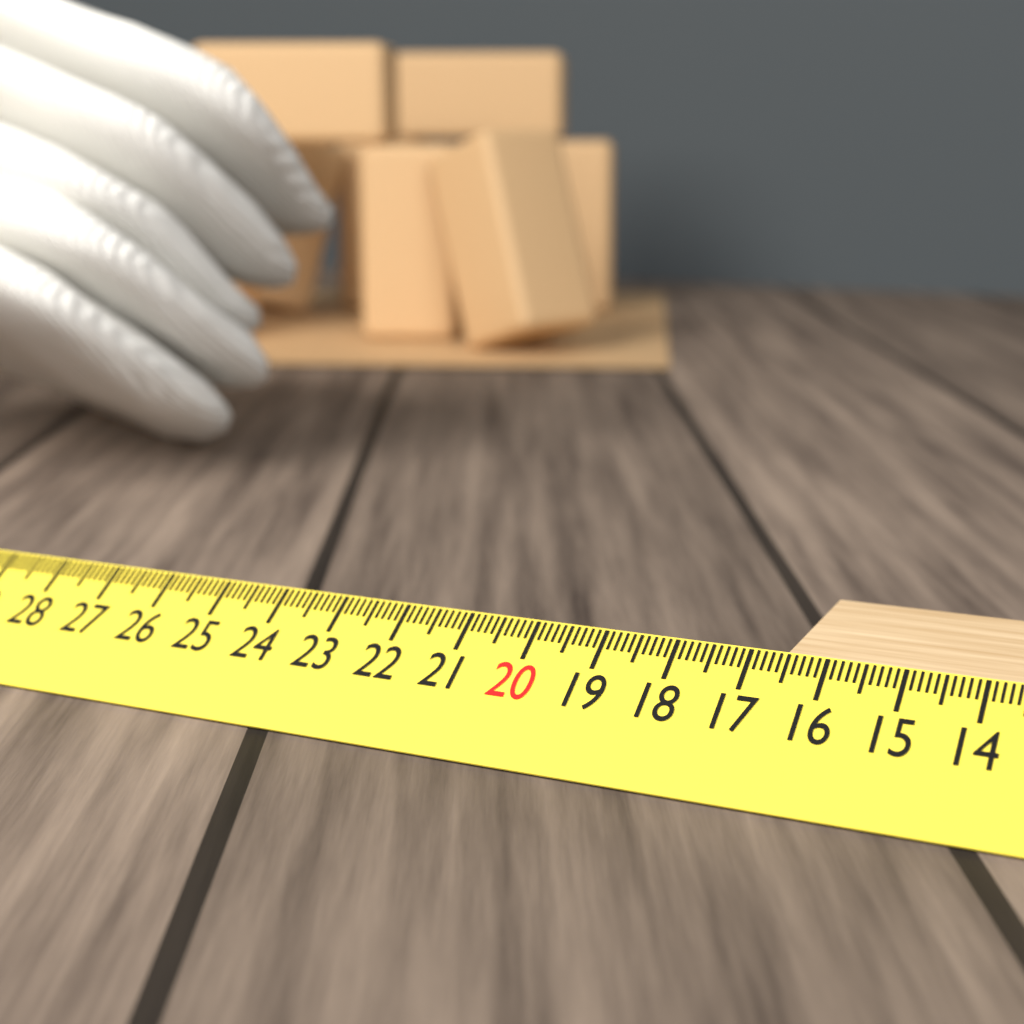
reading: 16.6 cm
